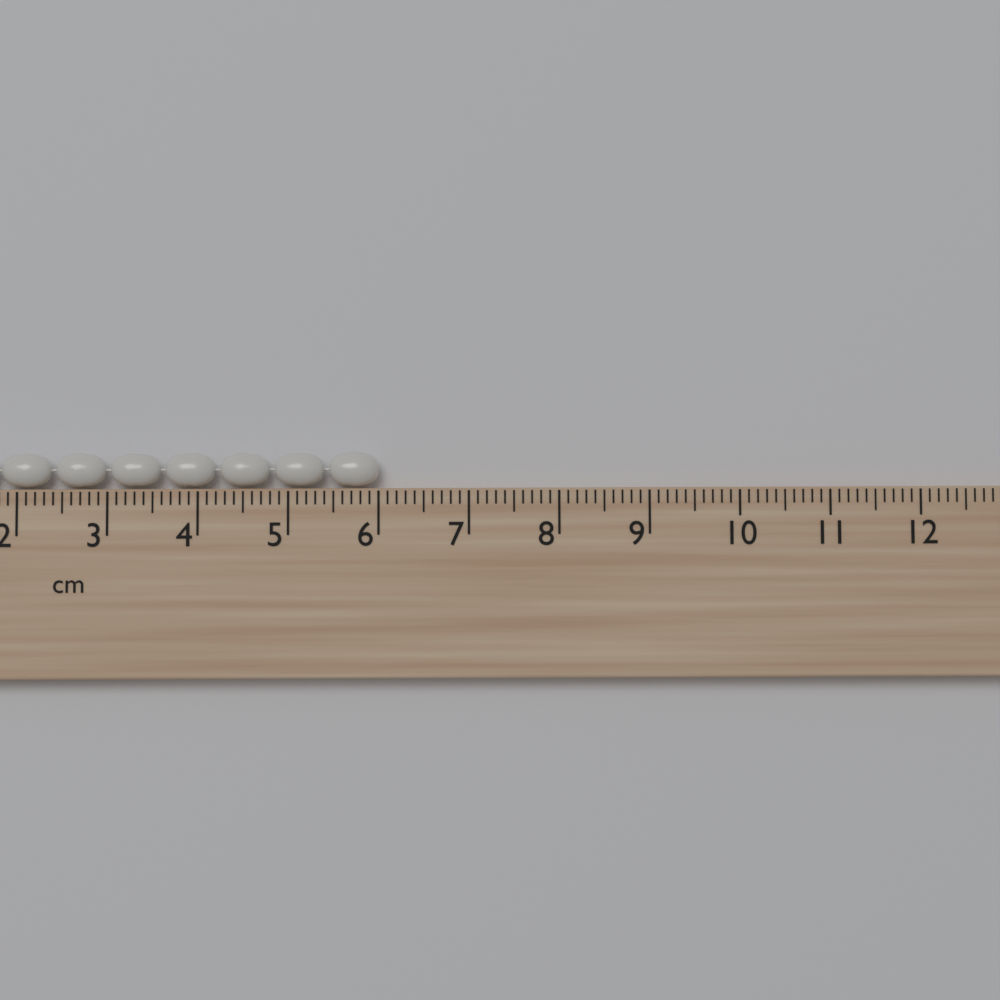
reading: 6.0 cm
